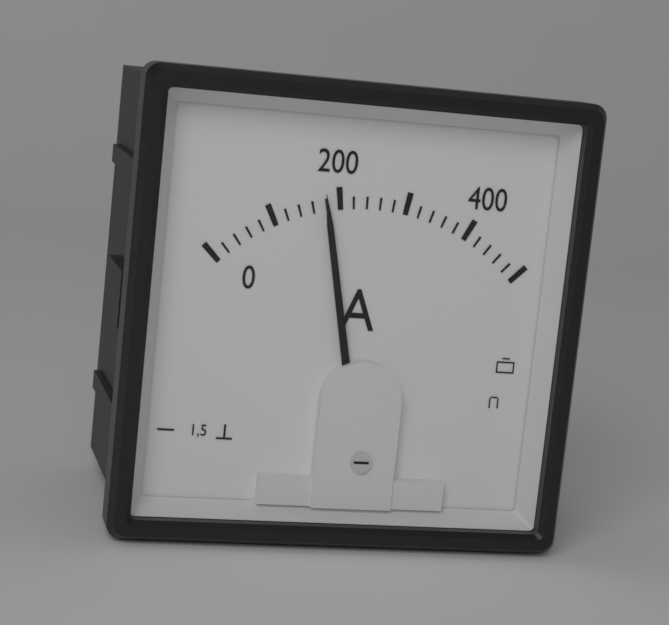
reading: 180 A
